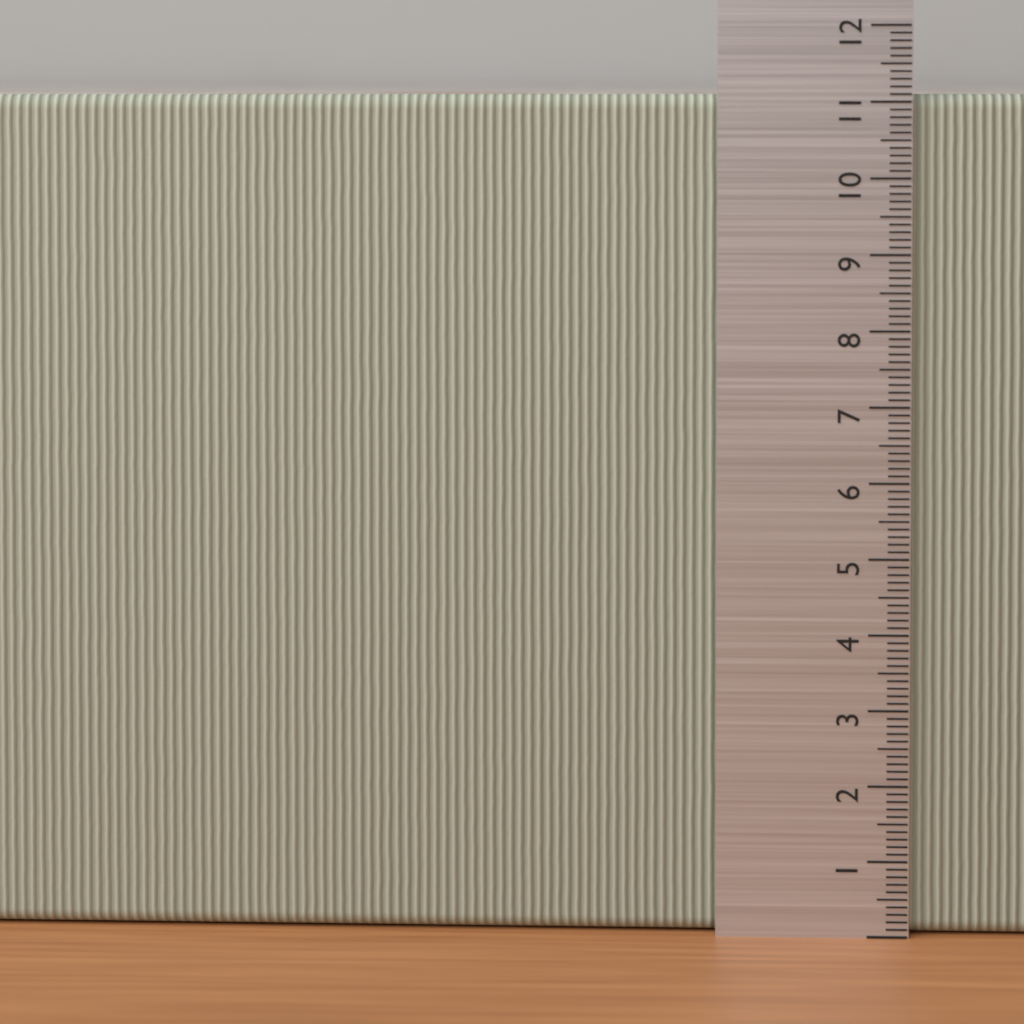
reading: 11.1 (no unit)
